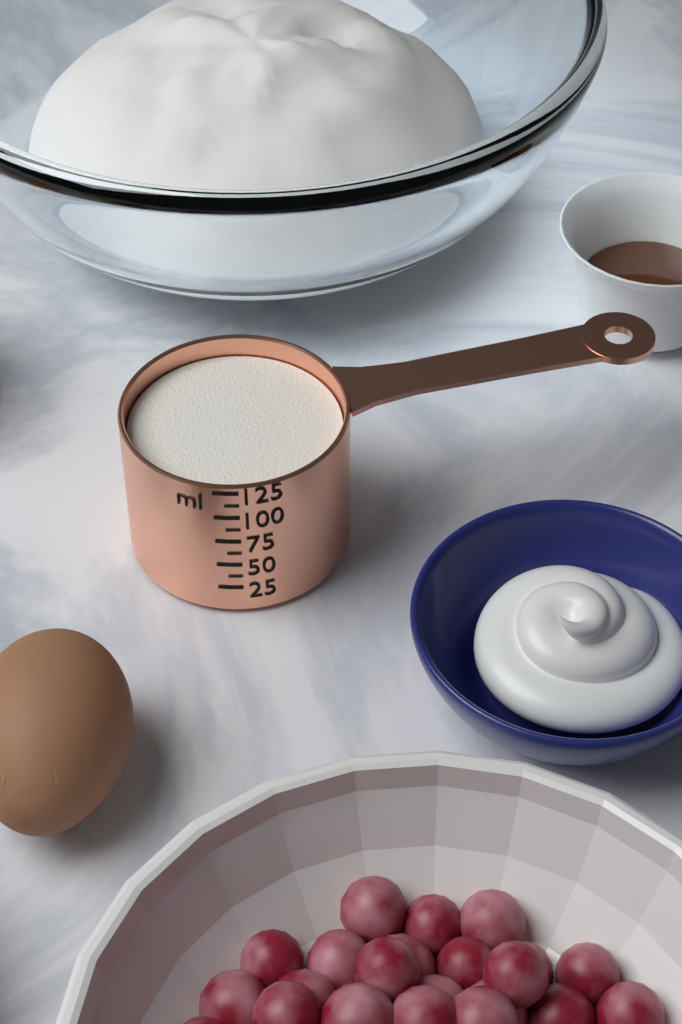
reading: 112.5 ml
